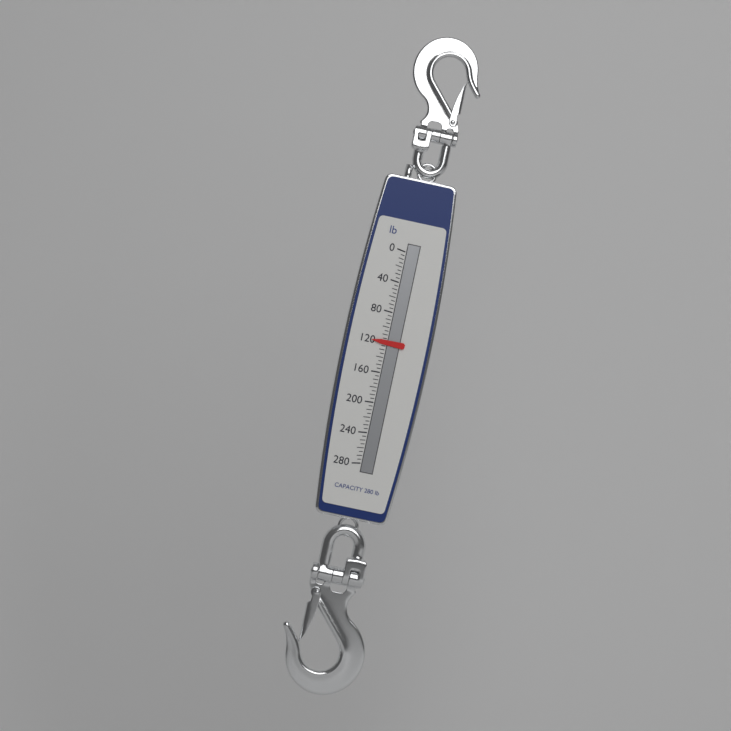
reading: 120 lb
